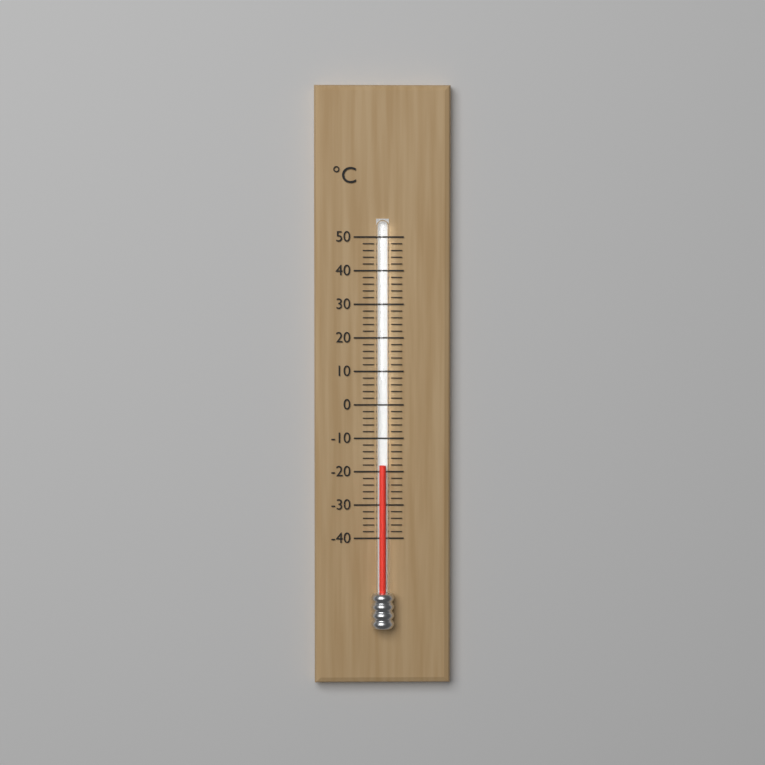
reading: -18 °C
